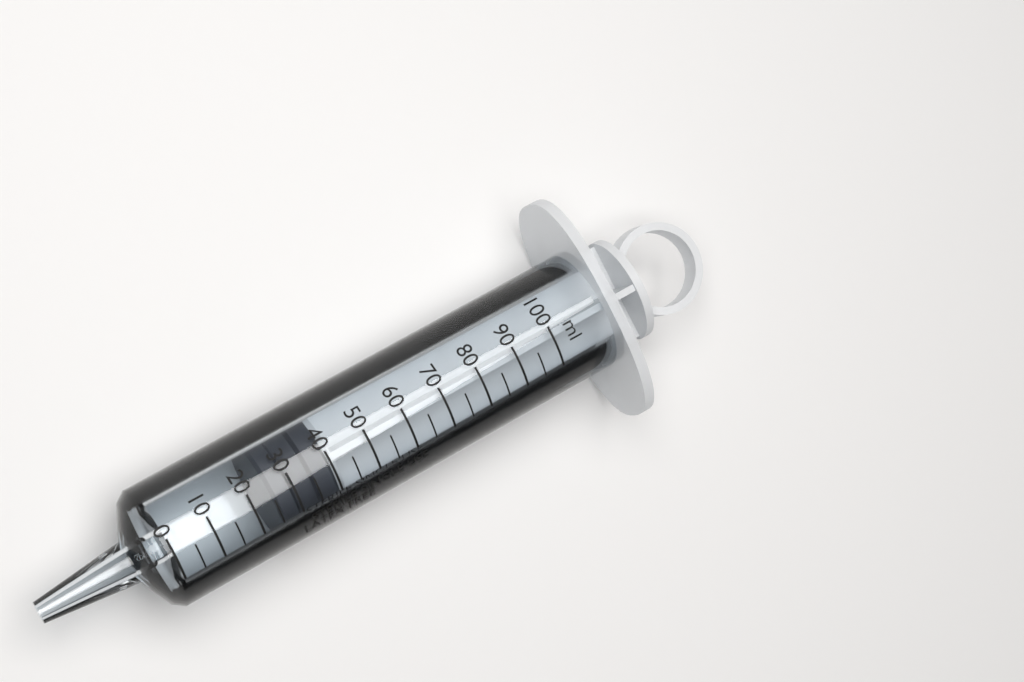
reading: 25 ml
